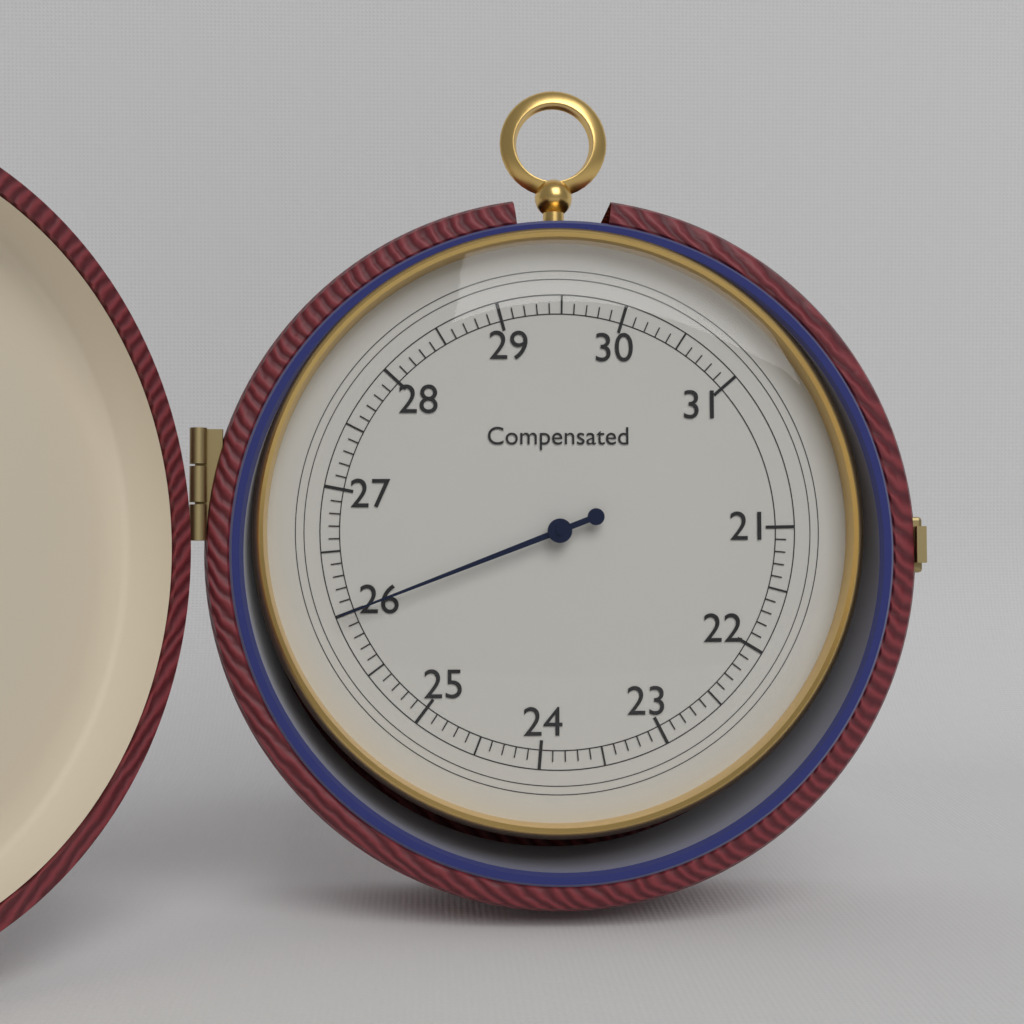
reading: 26.0 (no unit)
